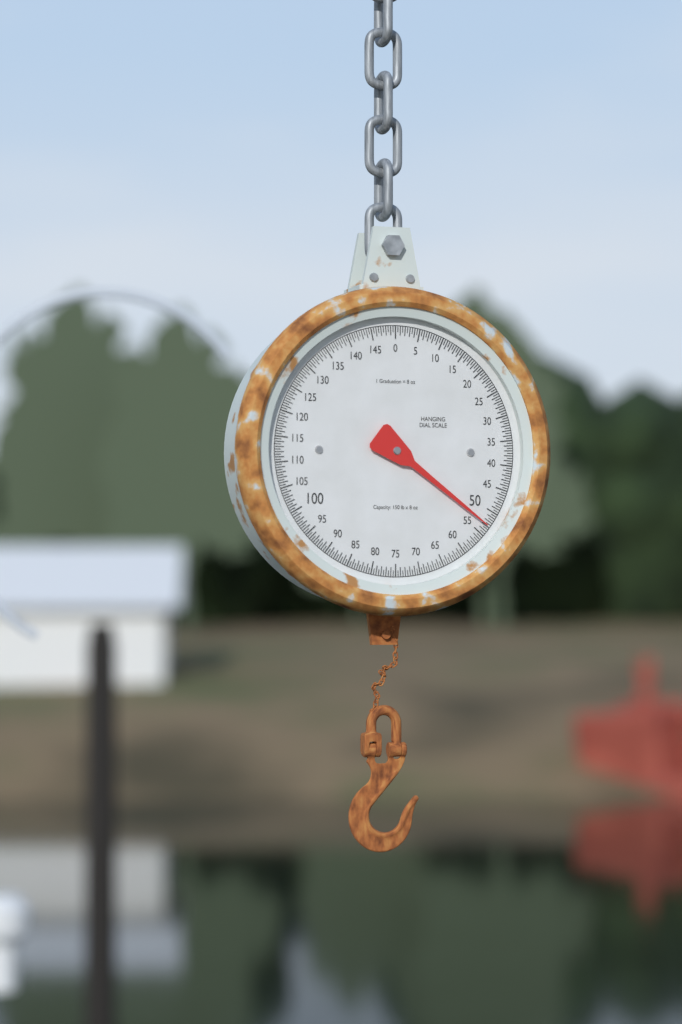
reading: 53.0 lb
